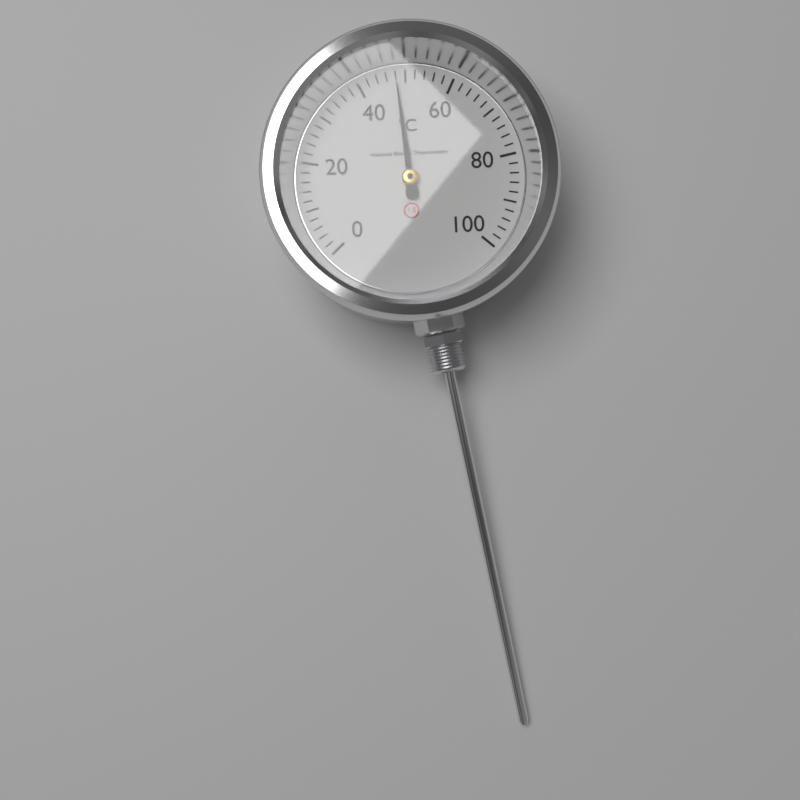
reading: 48 °C
